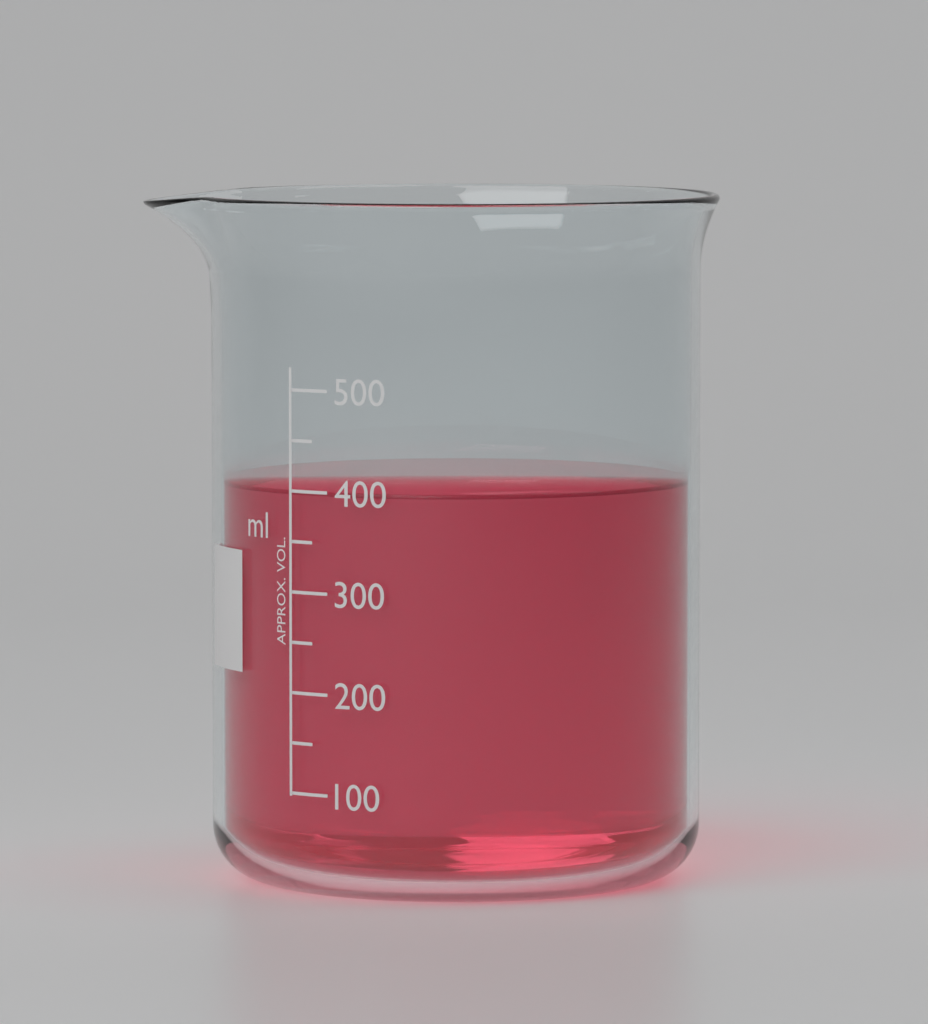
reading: 400 ml
